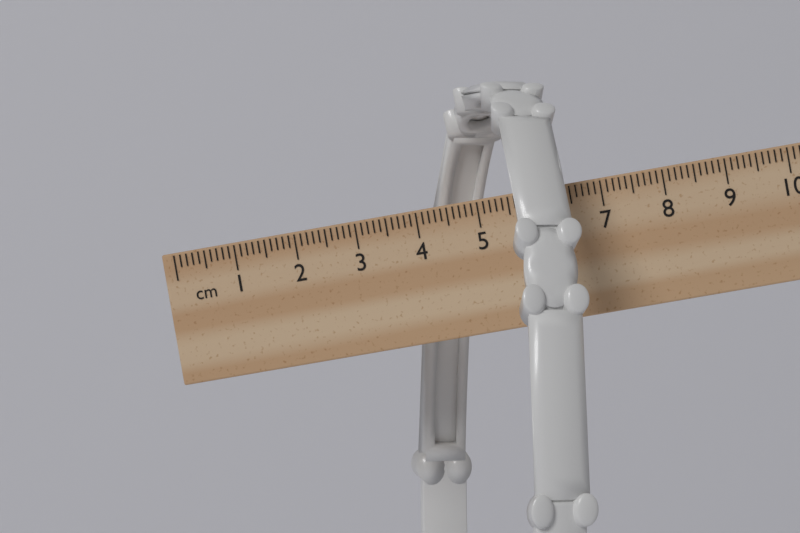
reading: 6.6 cm
